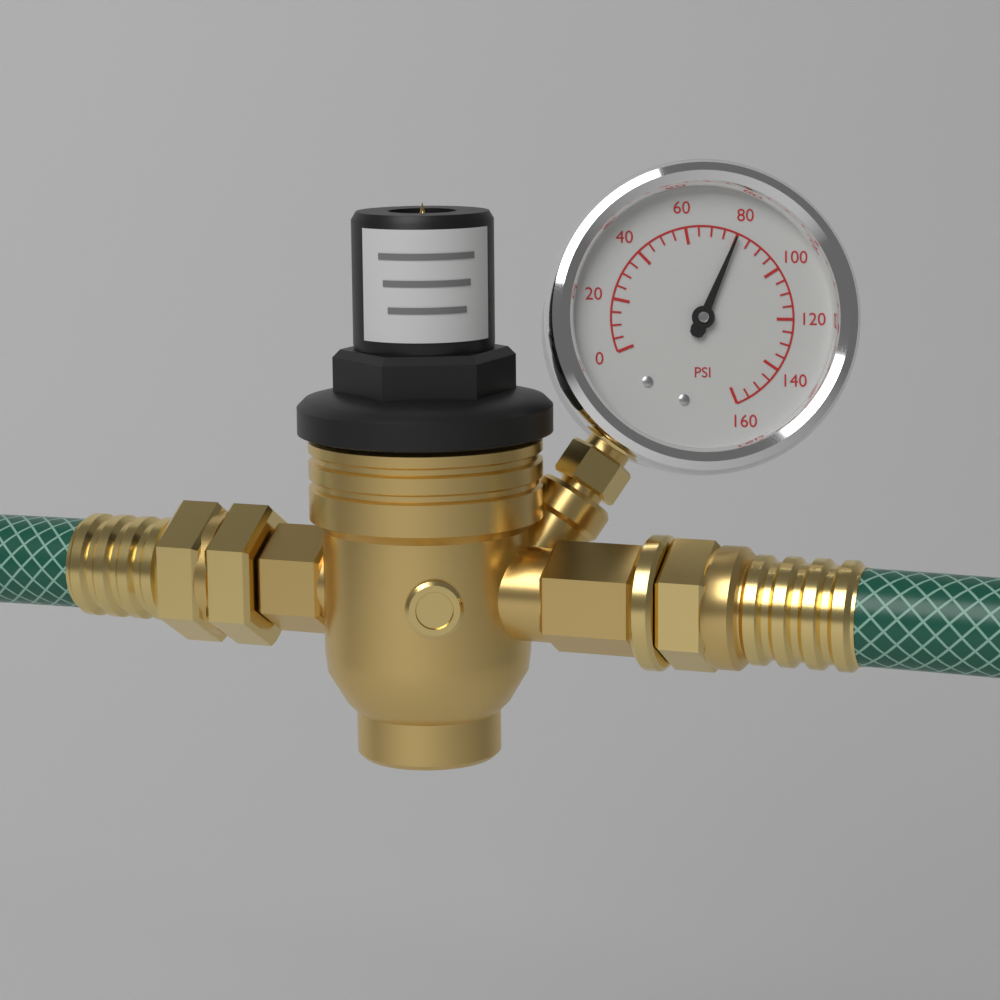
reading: 80 psi
